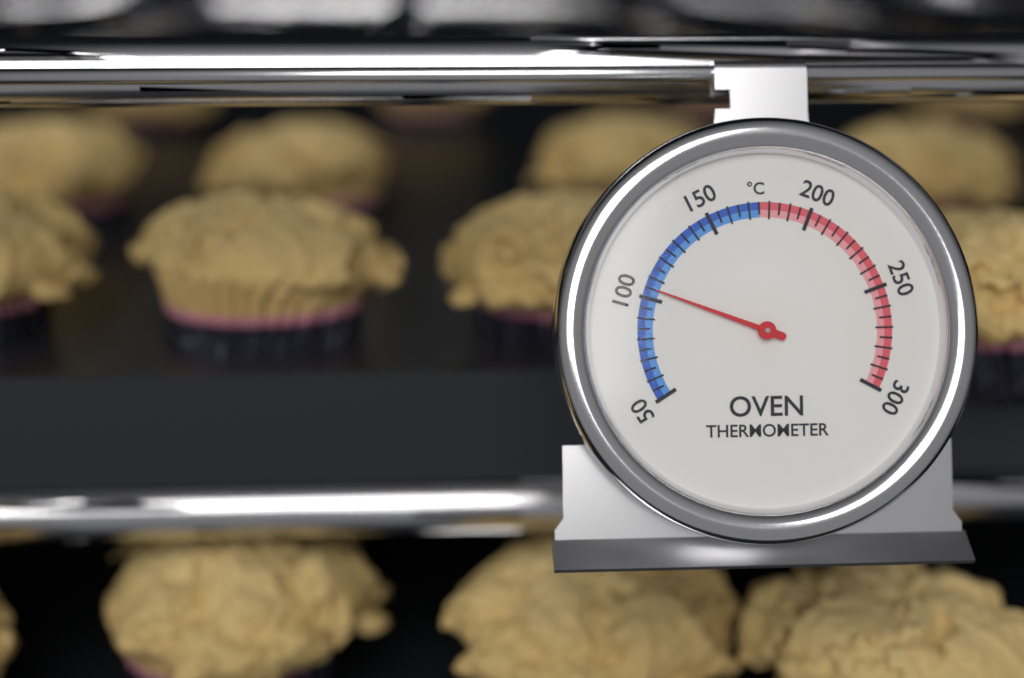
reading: 105 °C
